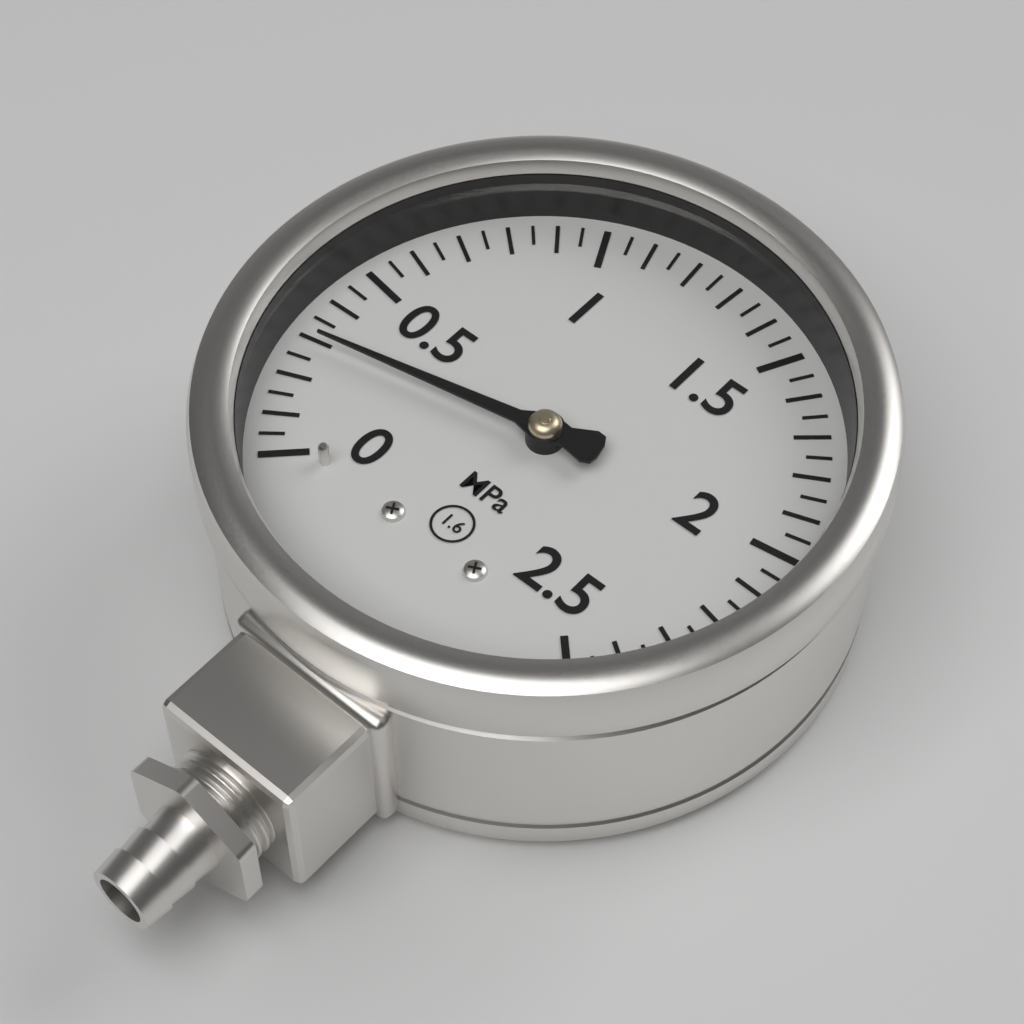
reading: 0.30 MPa
